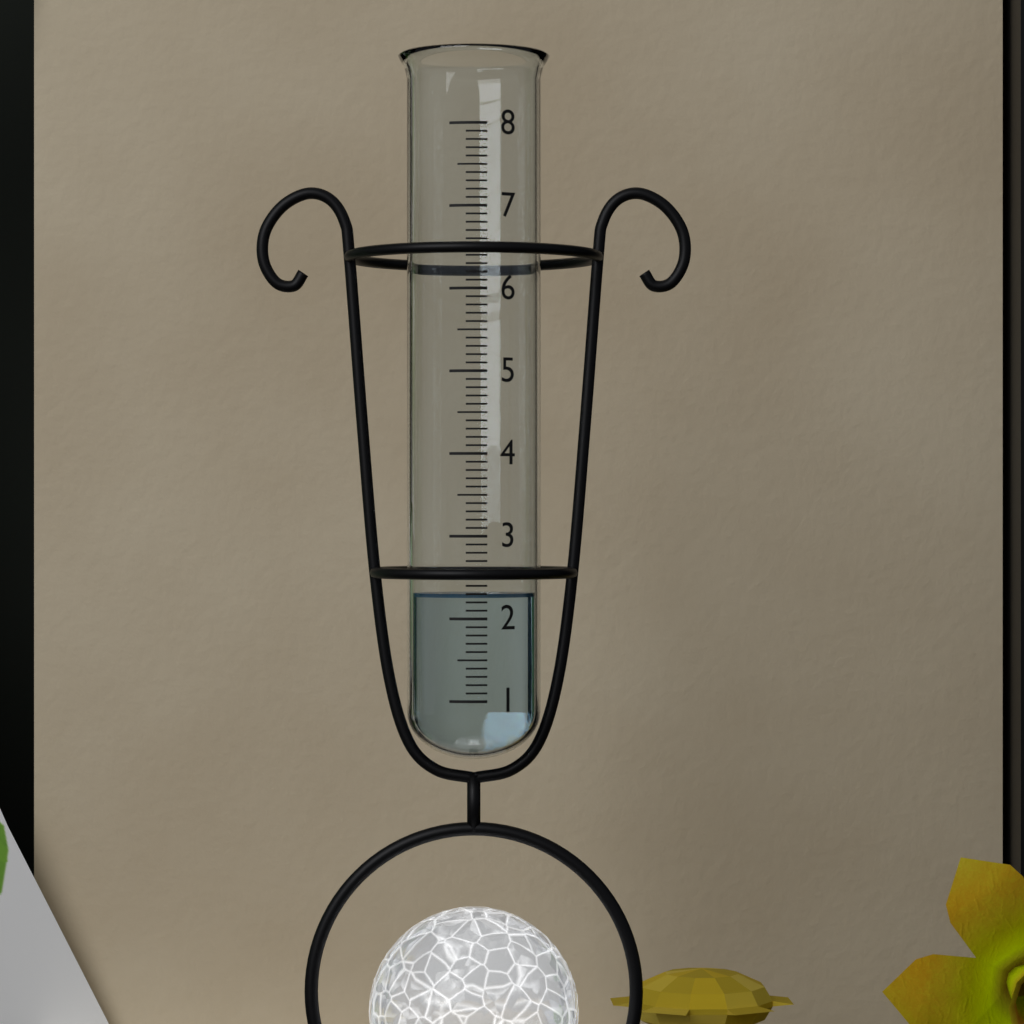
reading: 2.3 (no unit)
